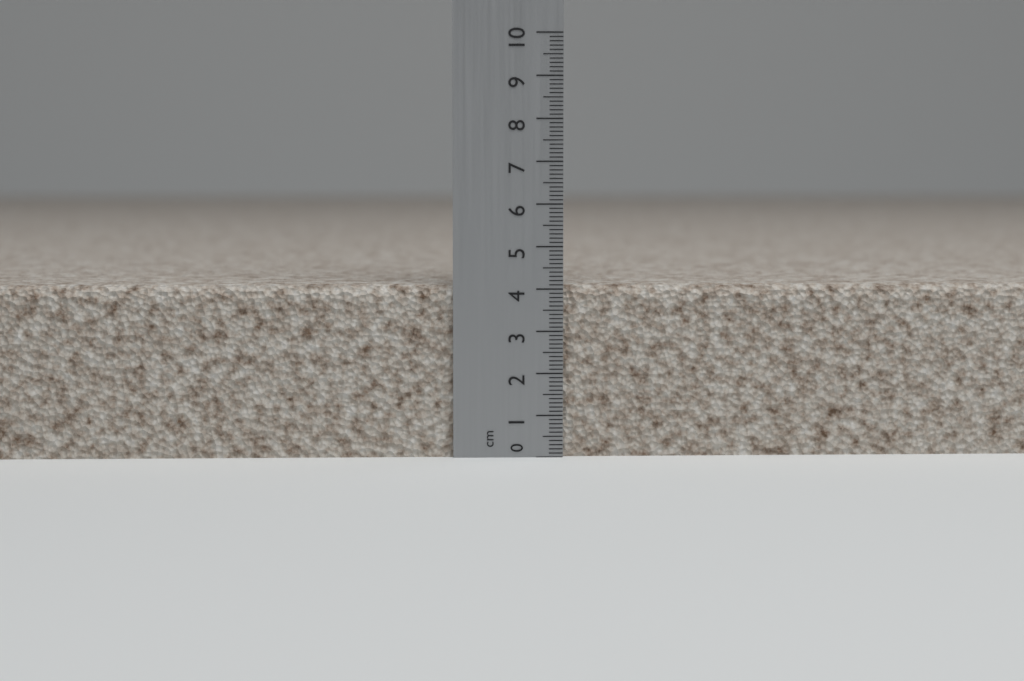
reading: 4.1 cm
